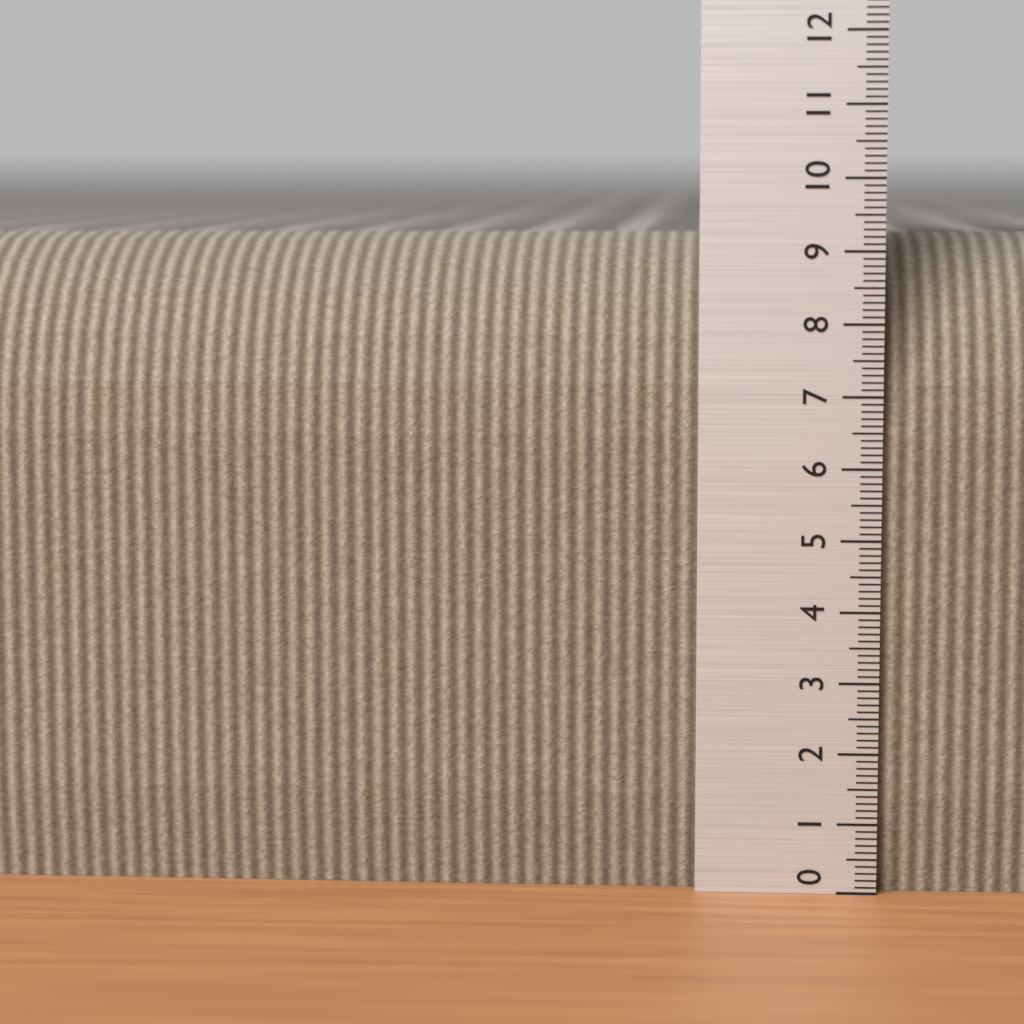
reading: 9.2 (no unit)
